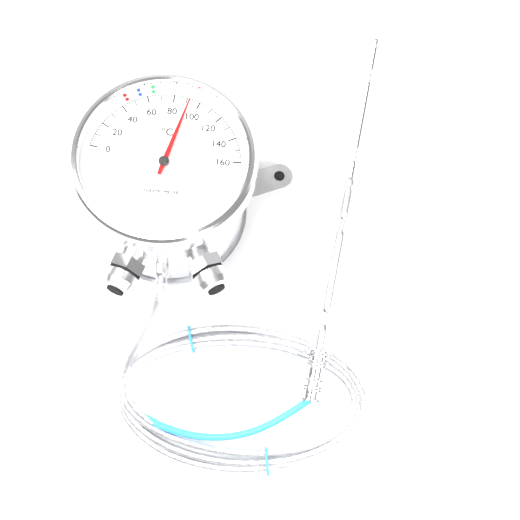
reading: 92 °C
